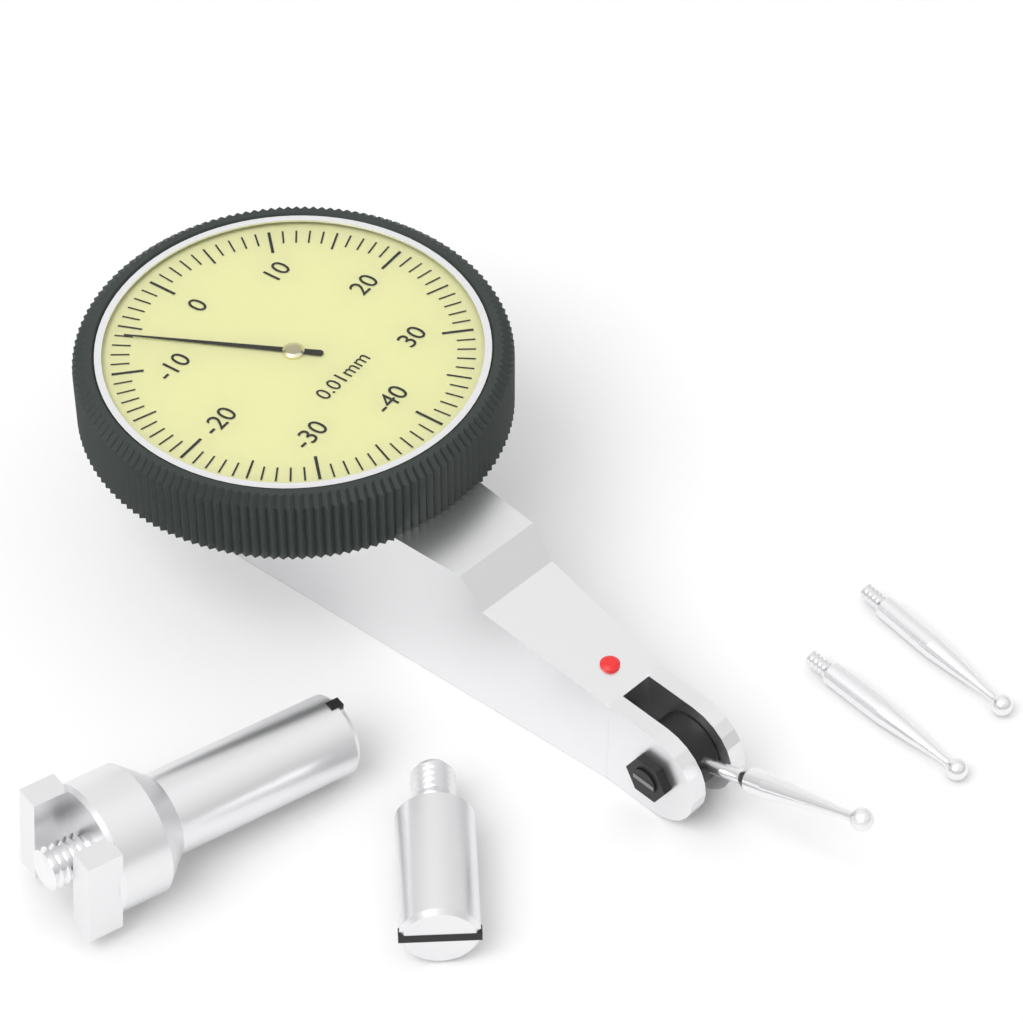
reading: -6 0.01mm
